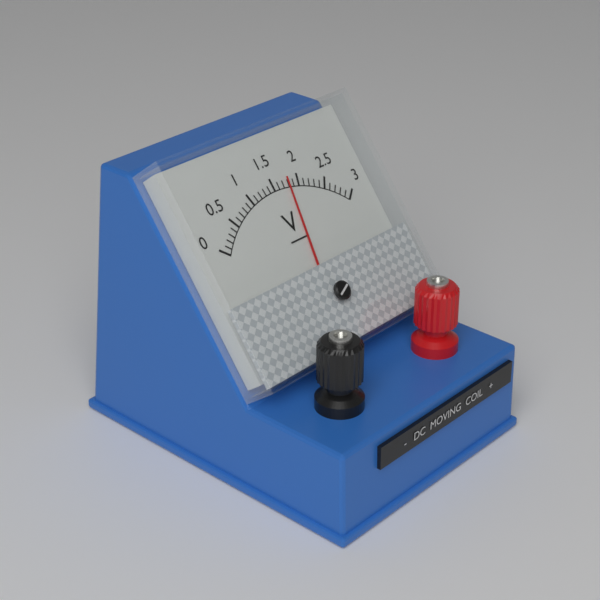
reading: 1.8 V
